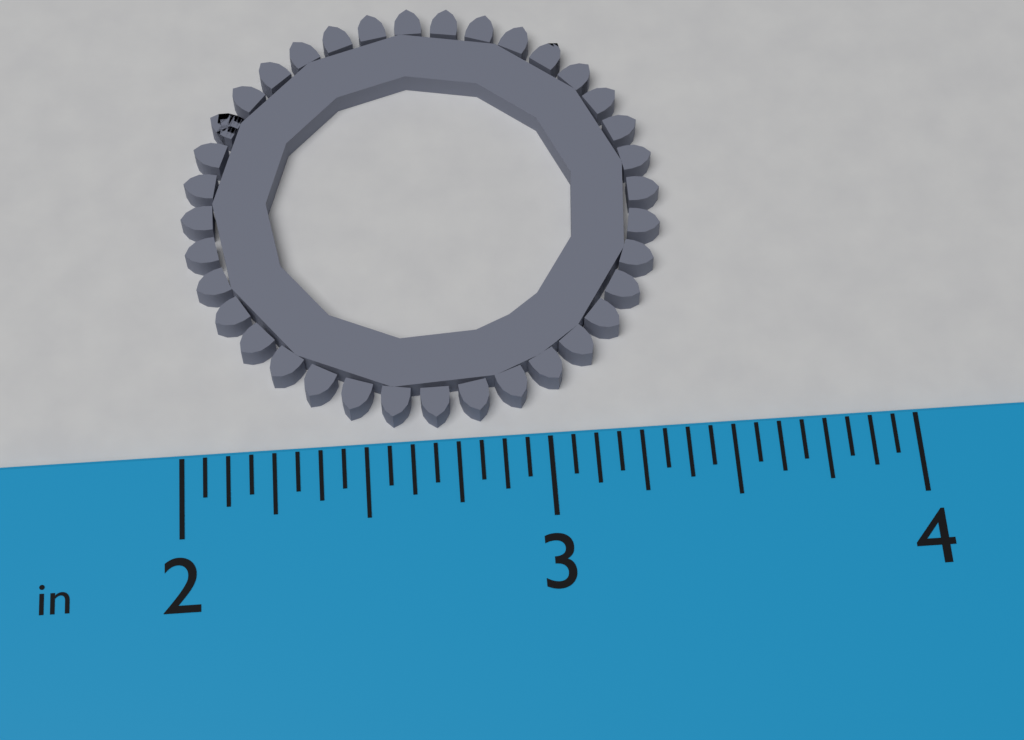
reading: 3.3750 in
